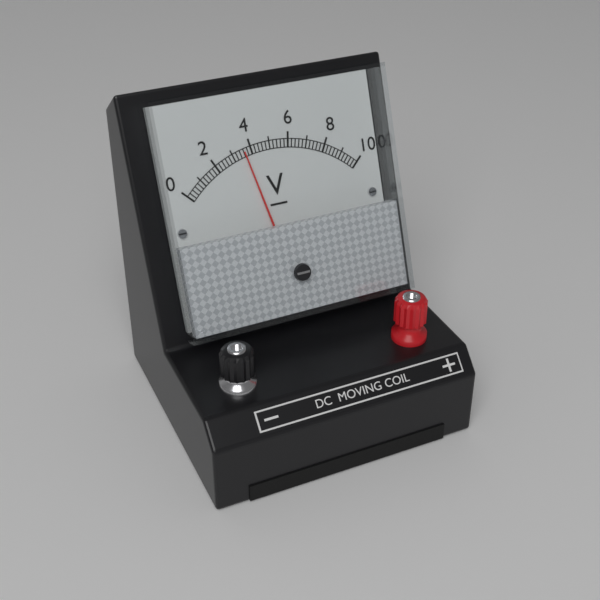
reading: 3.6 V
